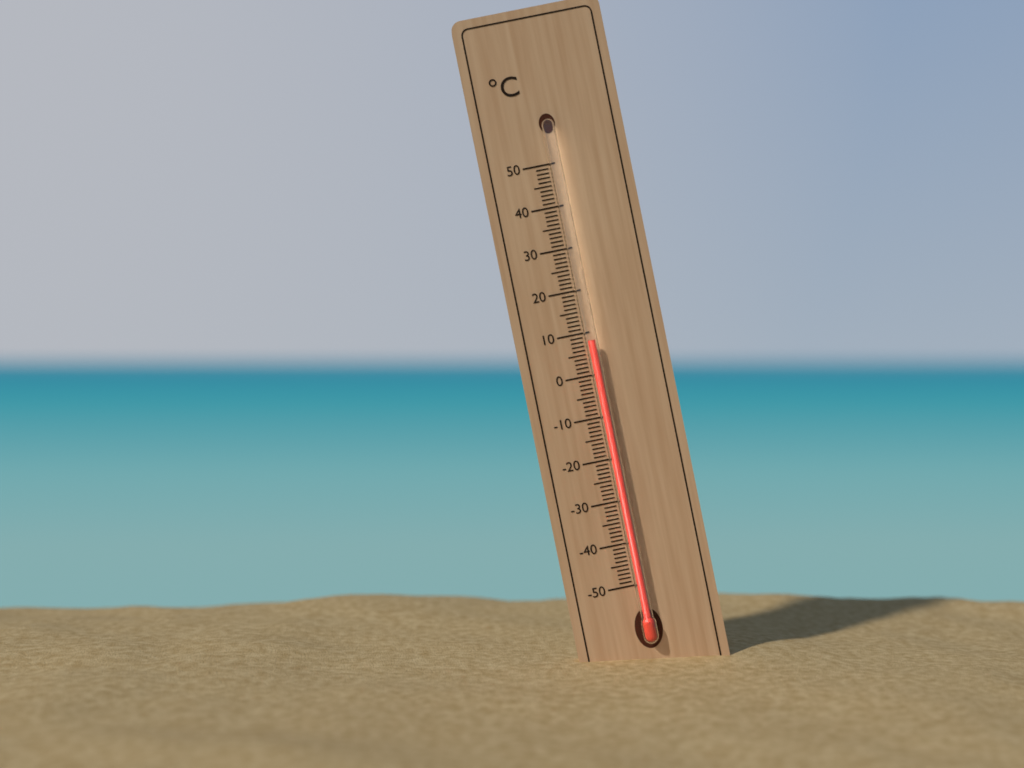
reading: 8 °C
